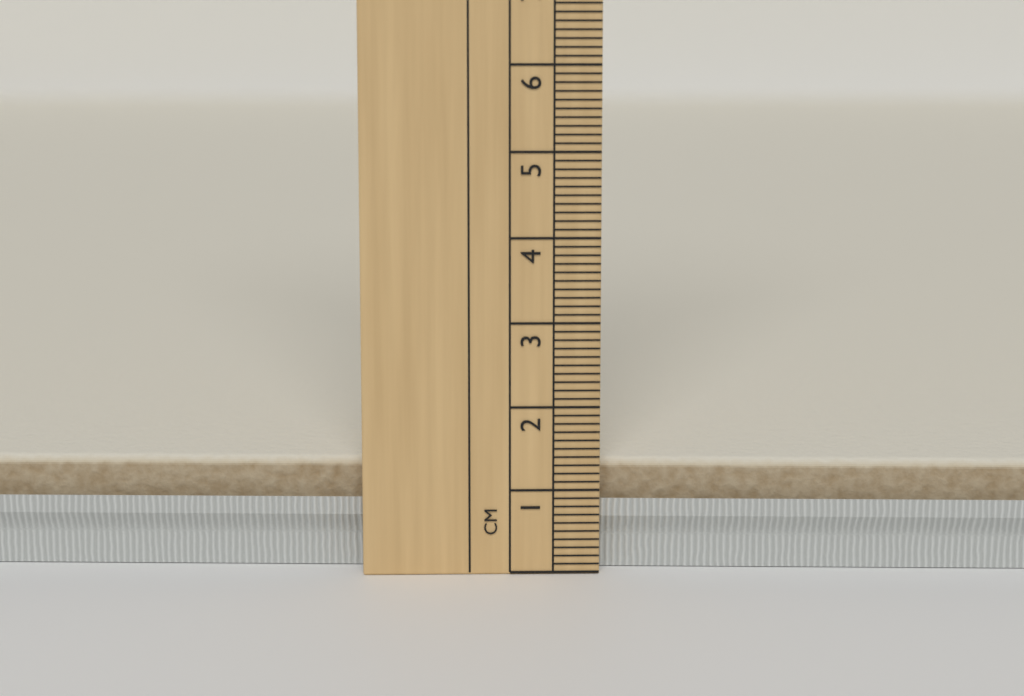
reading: 1.3 cm
